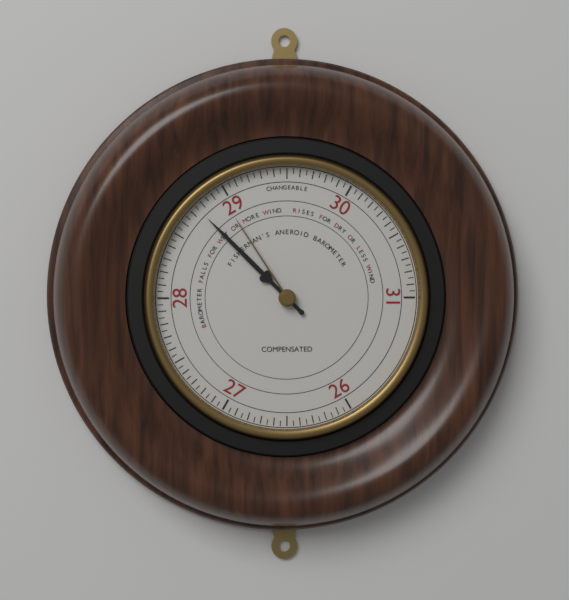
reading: 28.75 (no unit)
